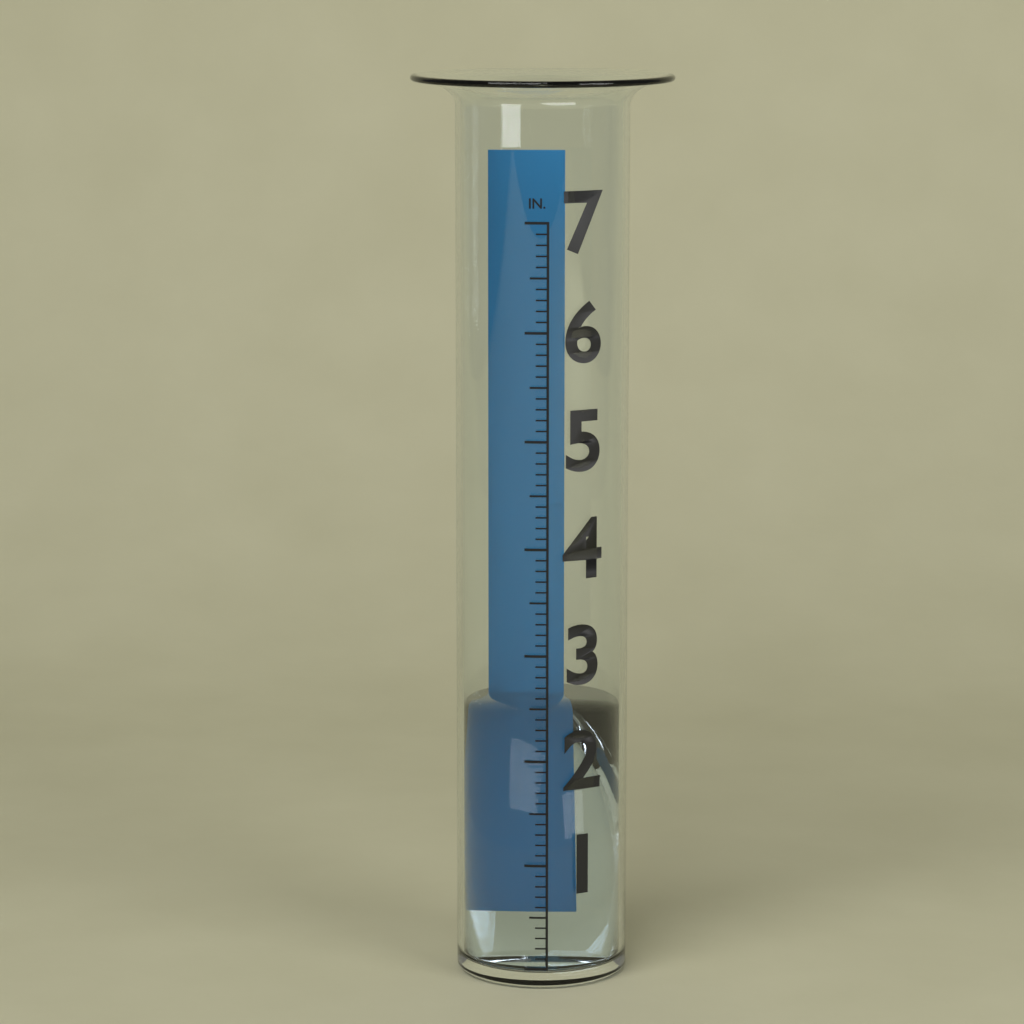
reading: 2.4 in
